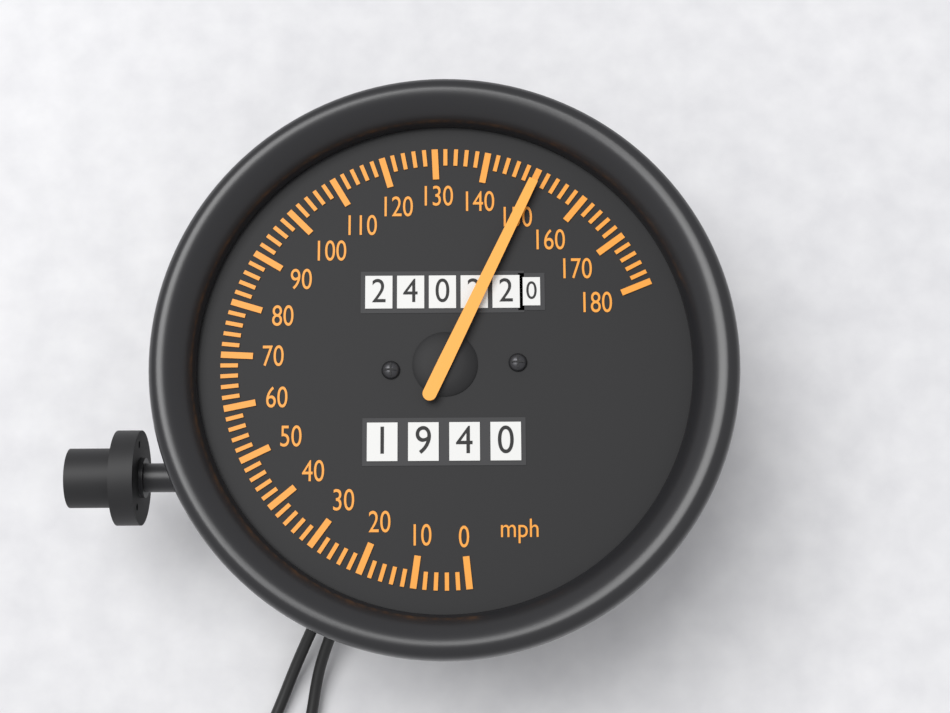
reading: 150 mph
